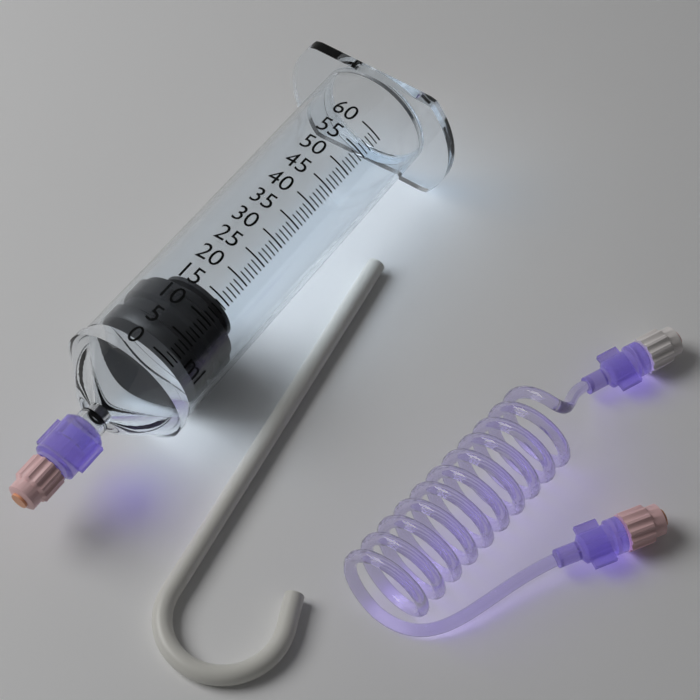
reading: 2 ml
